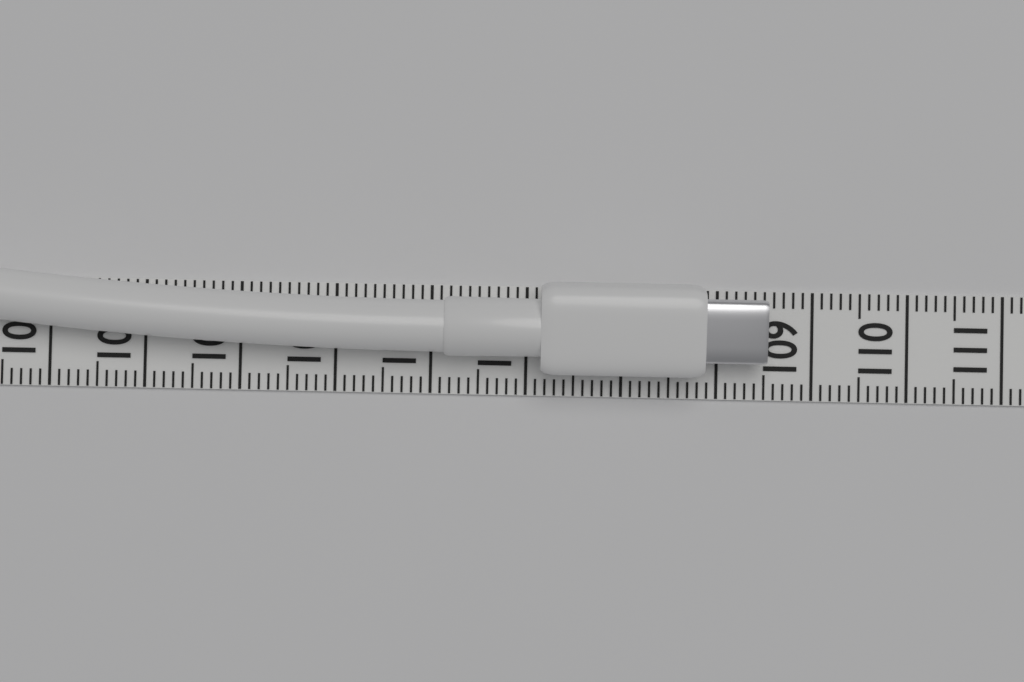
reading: 108.5 (no unit)
